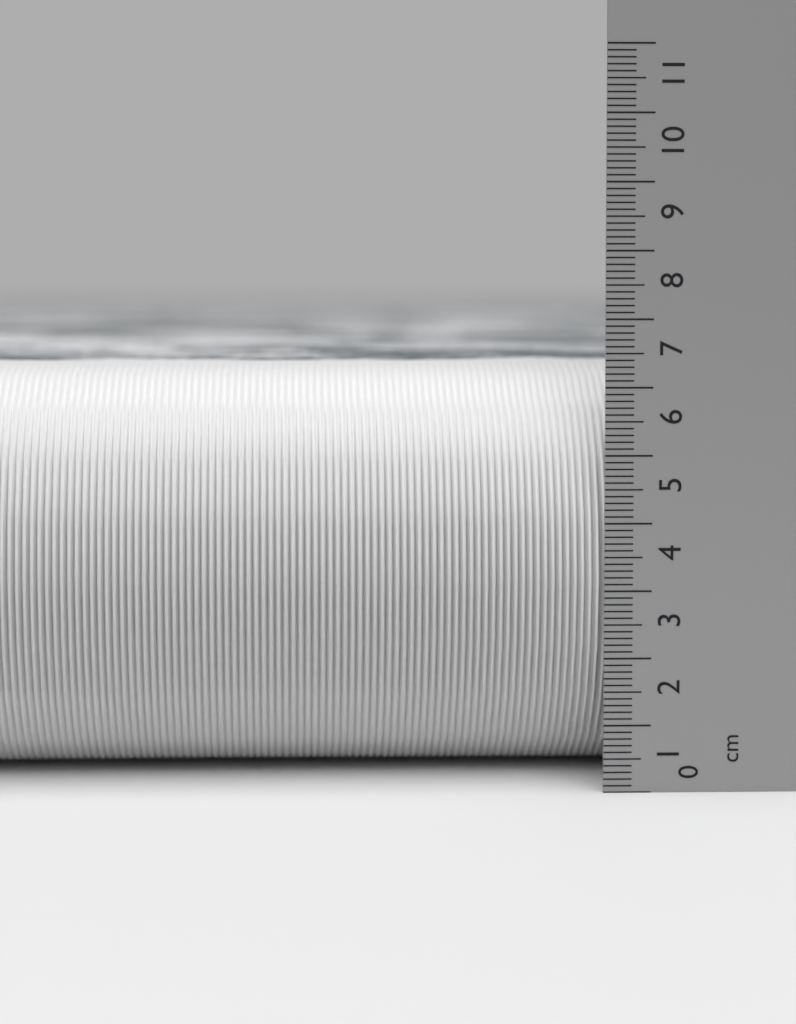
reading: 6.3 cm
